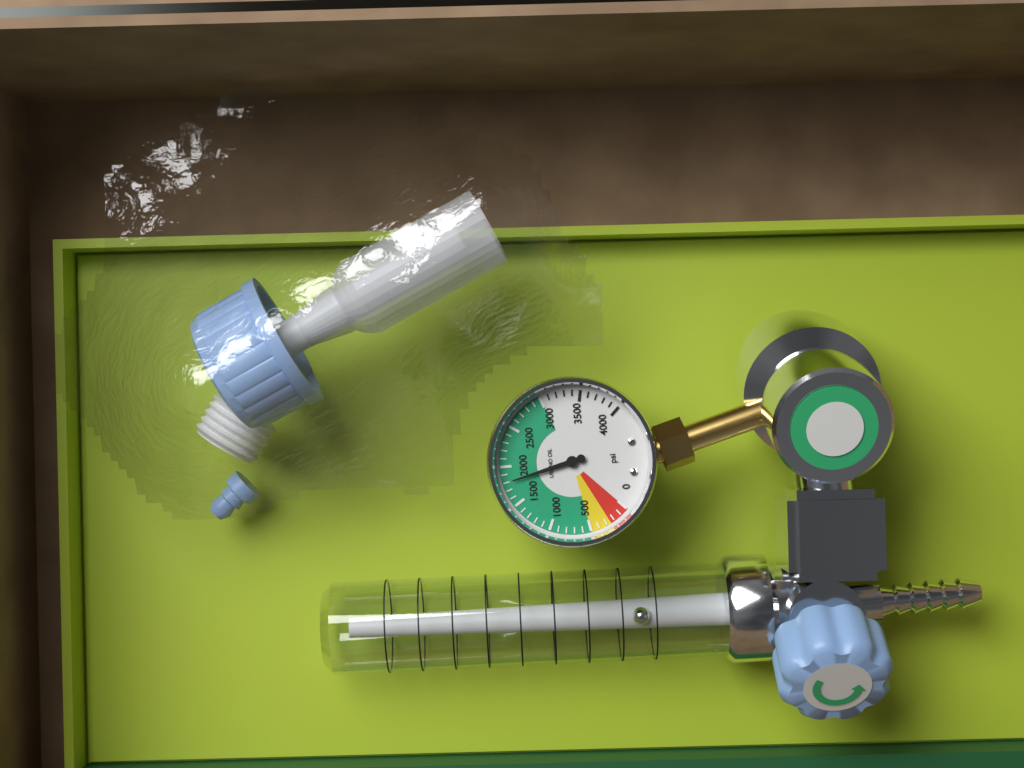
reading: 1800 psi
